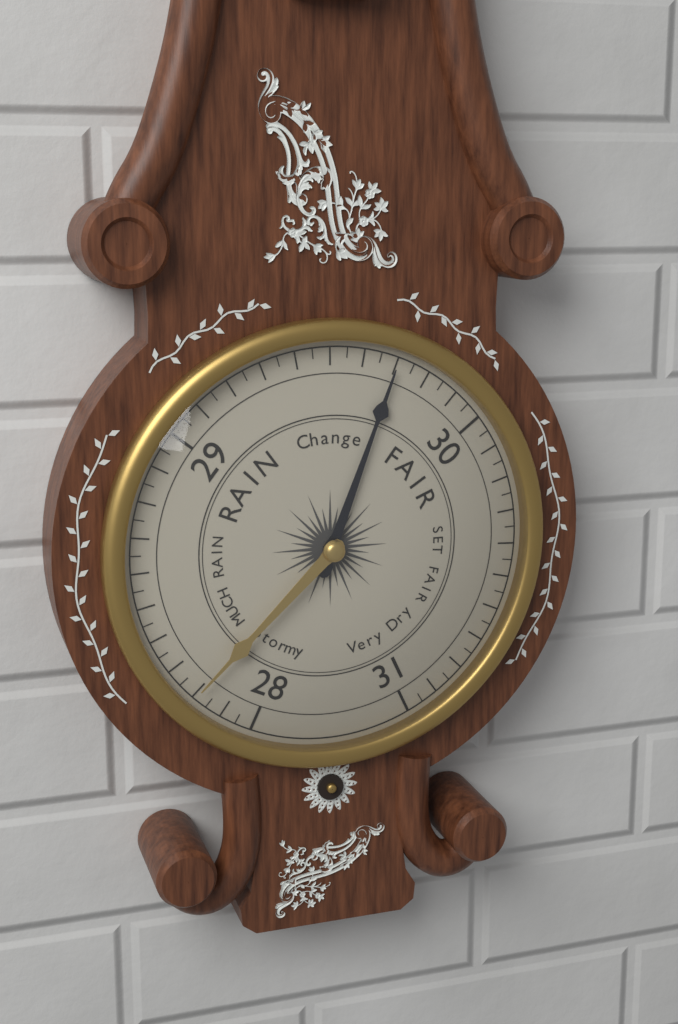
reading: 29.70 (no unit)
